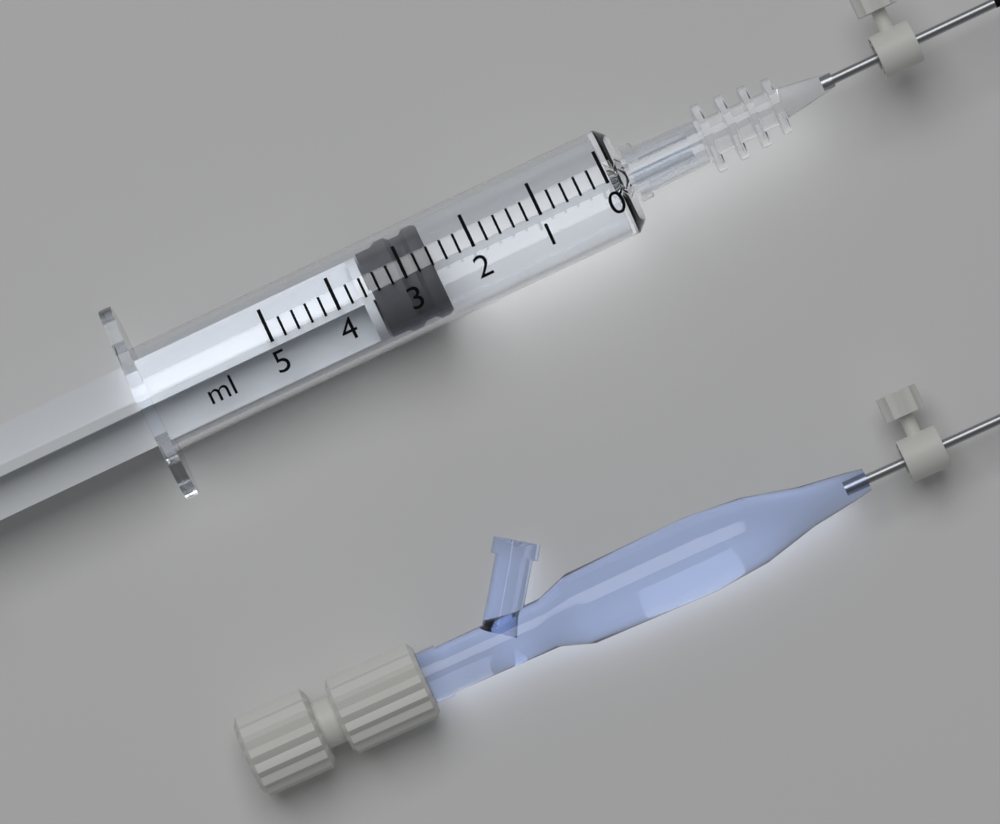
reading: 2.6 ml
